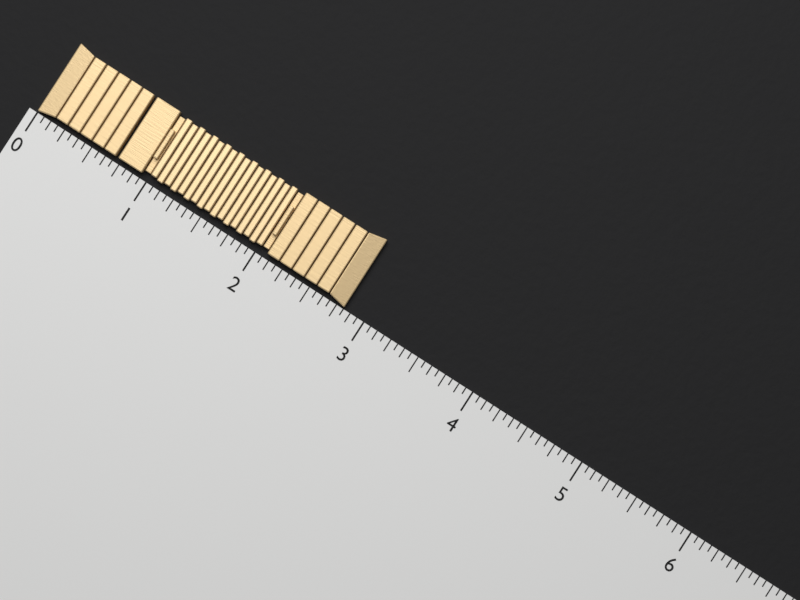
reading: 2.8125 (no unit)
